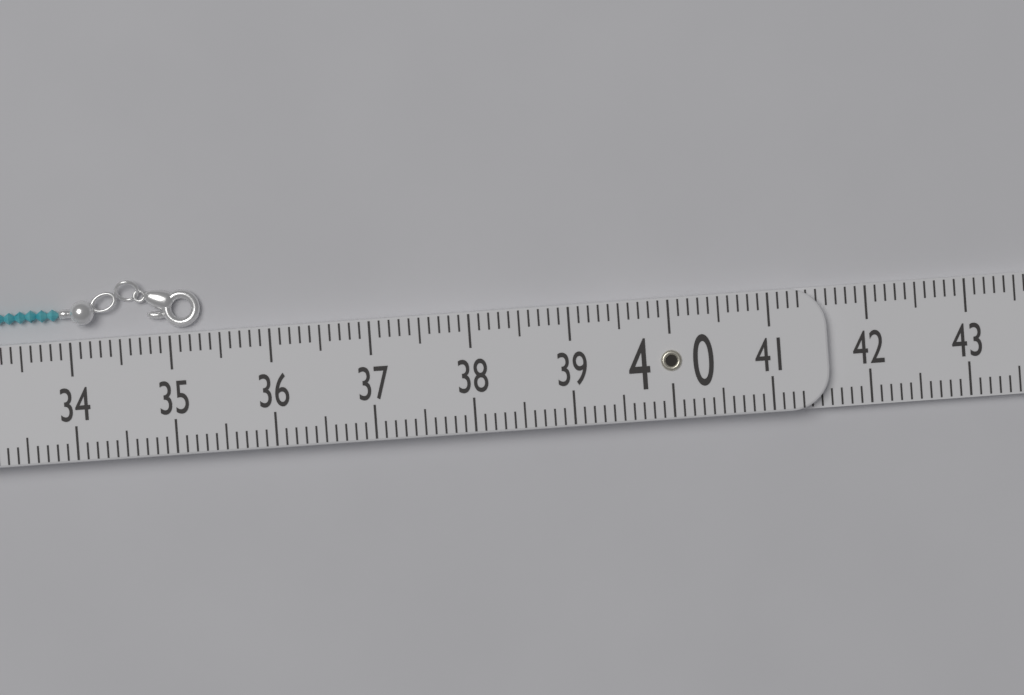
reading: 35.3 (no unit)
